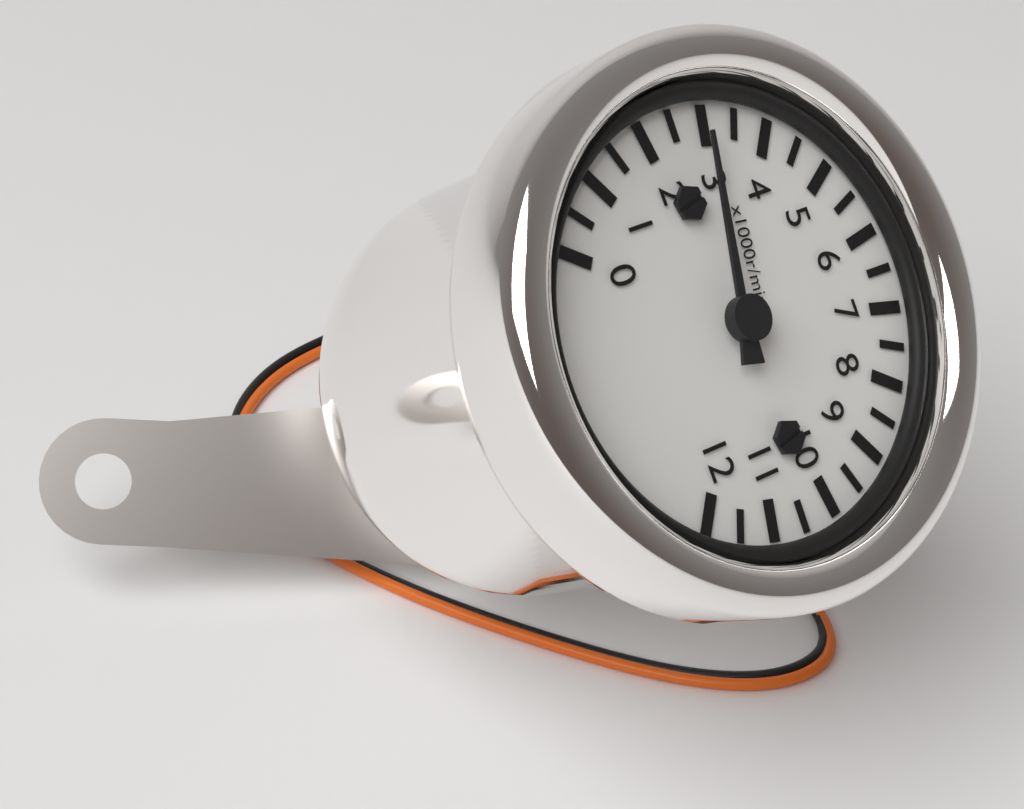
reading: 3000 r/min
